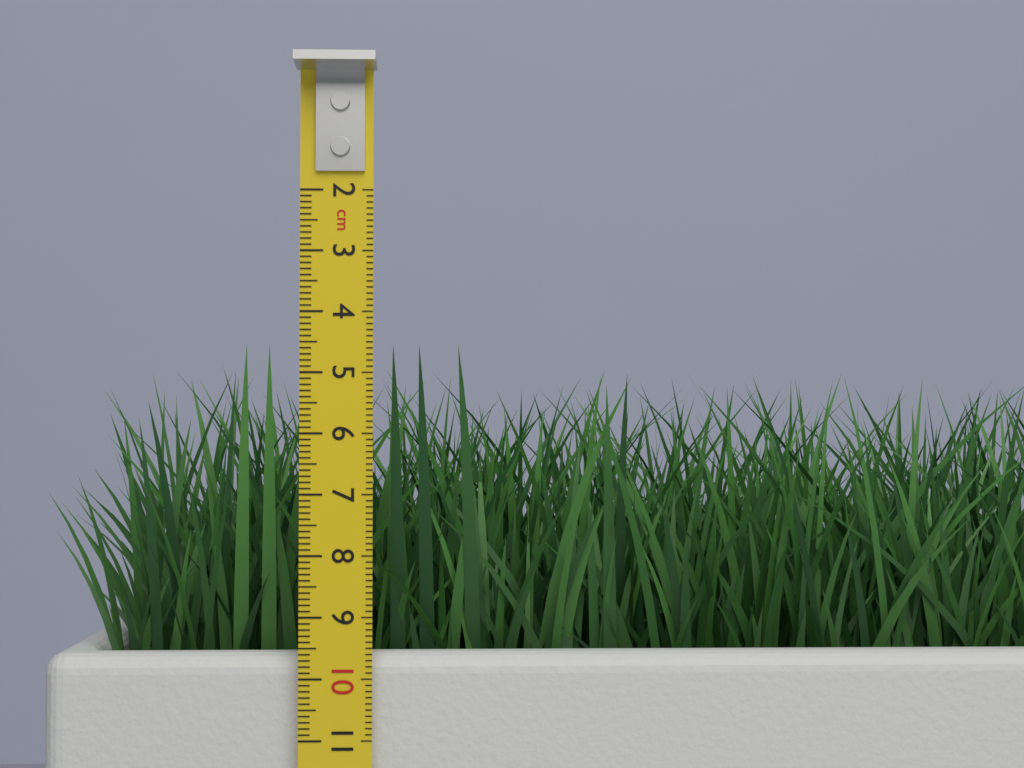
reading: 4.5 cm
